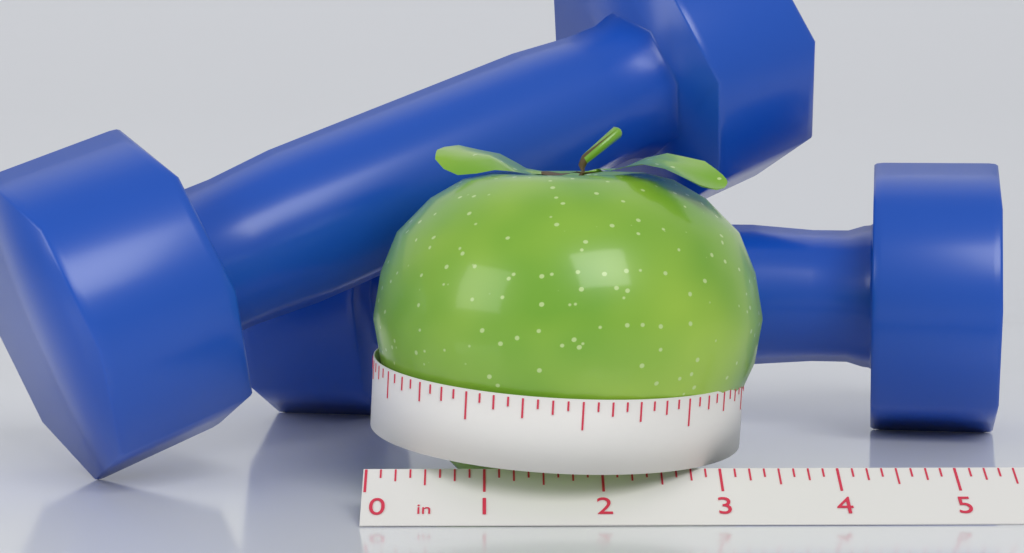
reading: 3.500 in
